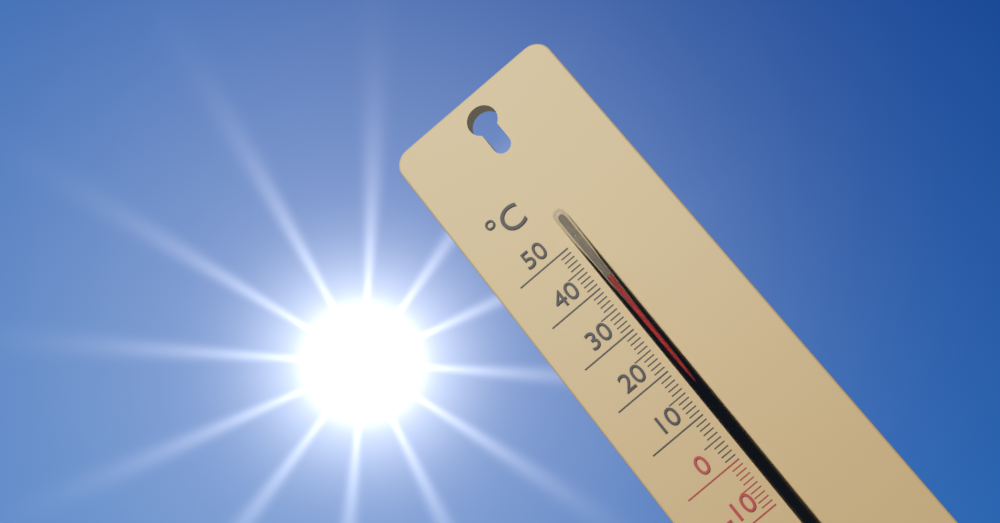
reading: 40 °C
